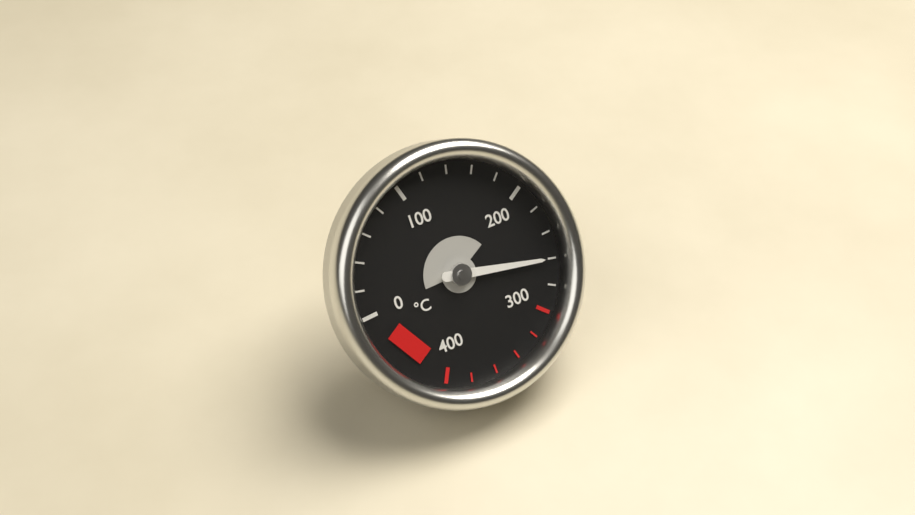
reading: 260 °C
